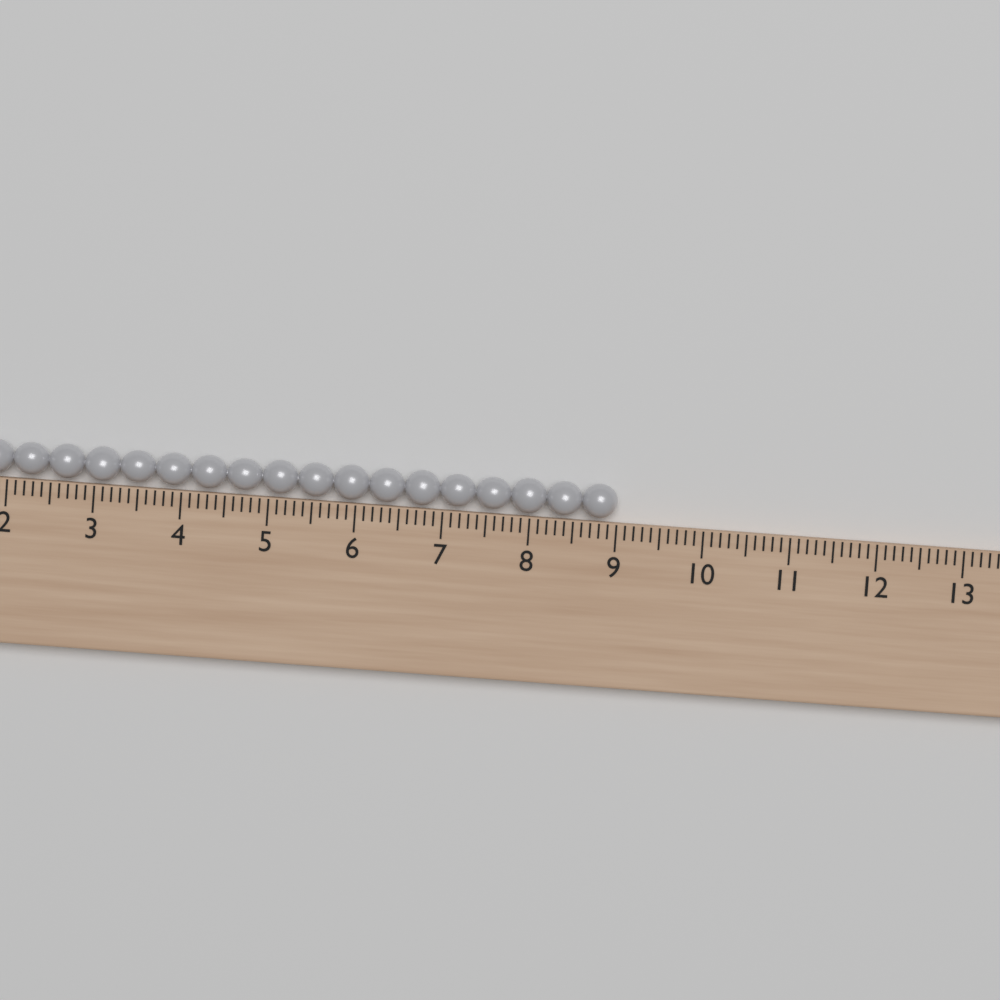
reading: 9.0 (no unit)
